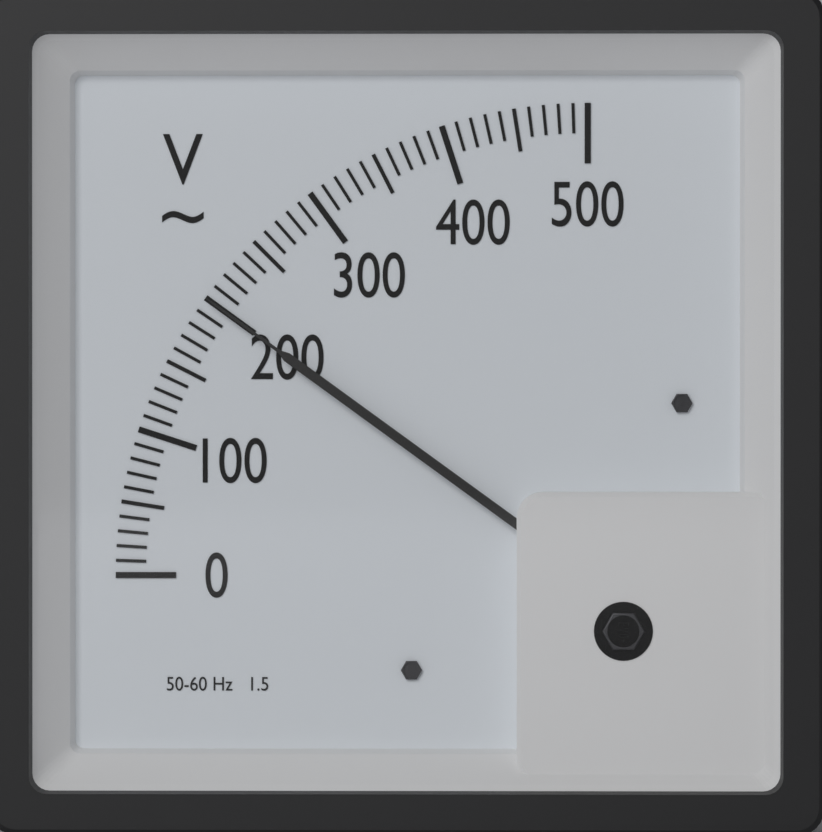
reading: 200 V
